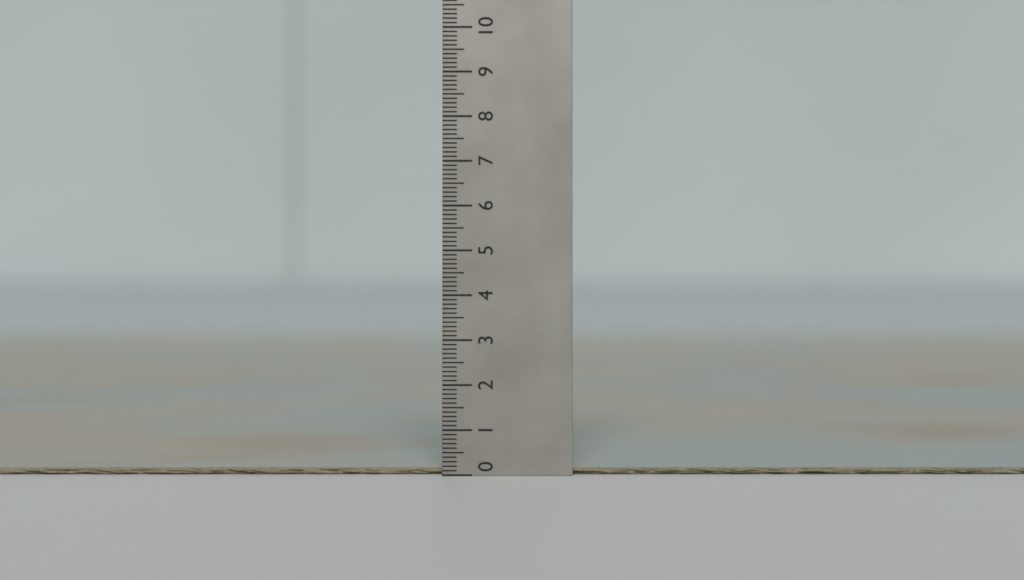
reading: 0.1 (no unit)
